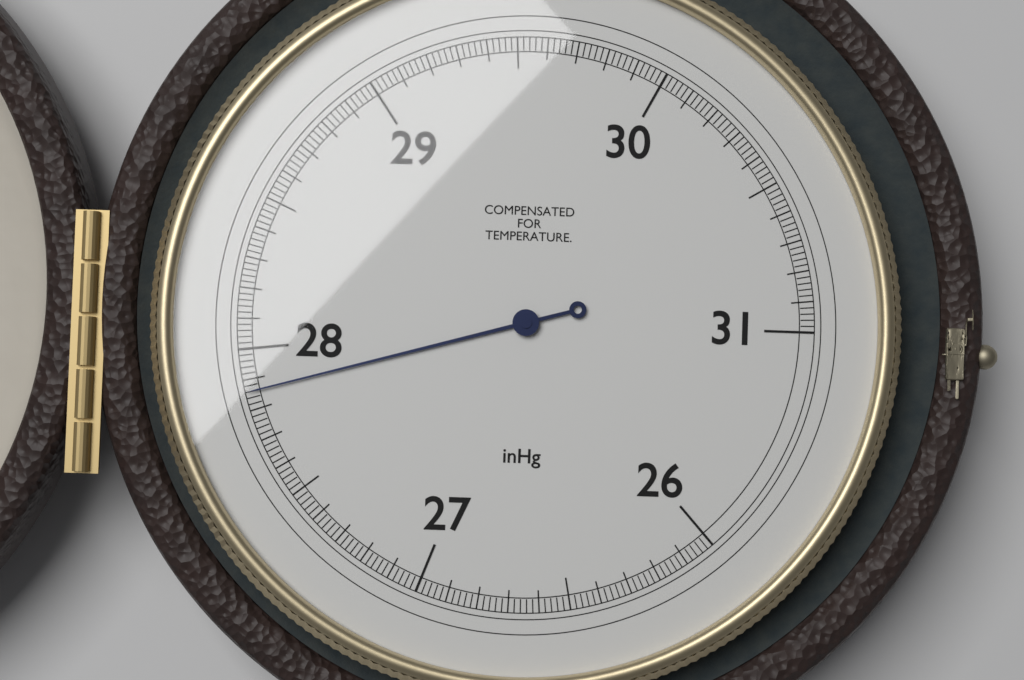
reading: 27.86 inHg
